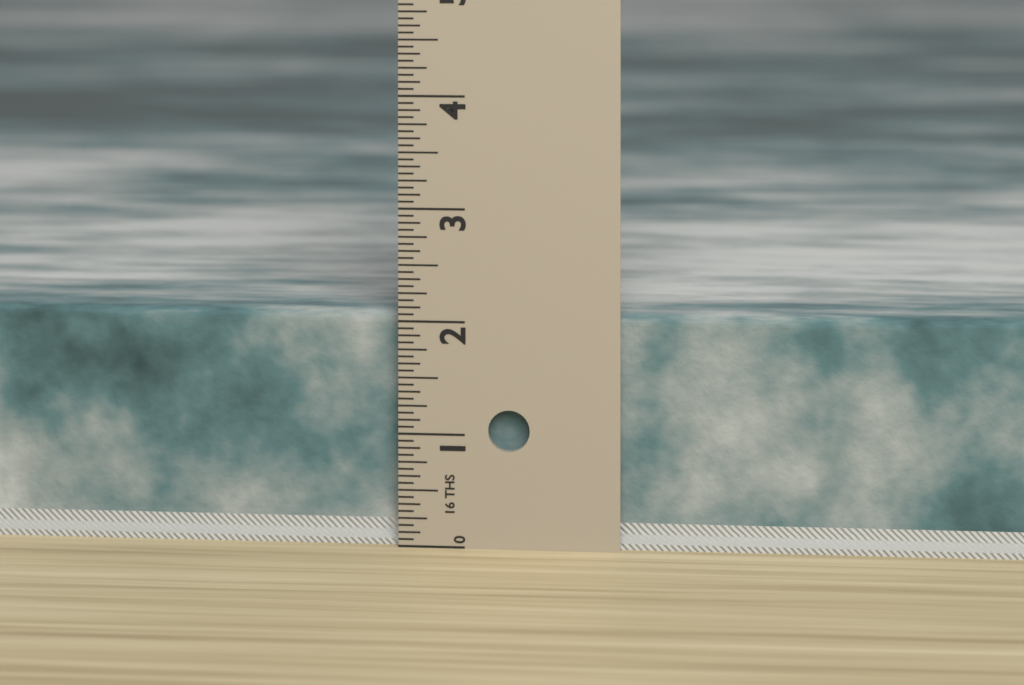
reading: 2.0625 in
